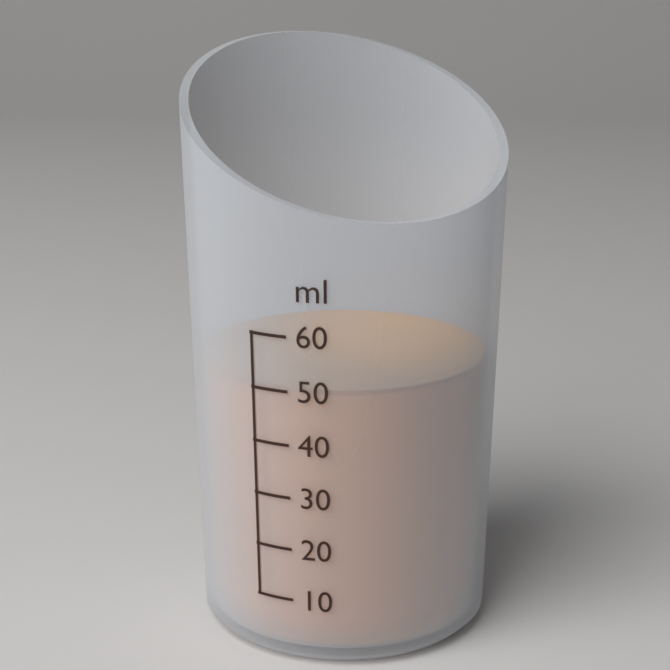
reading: 50 ml
